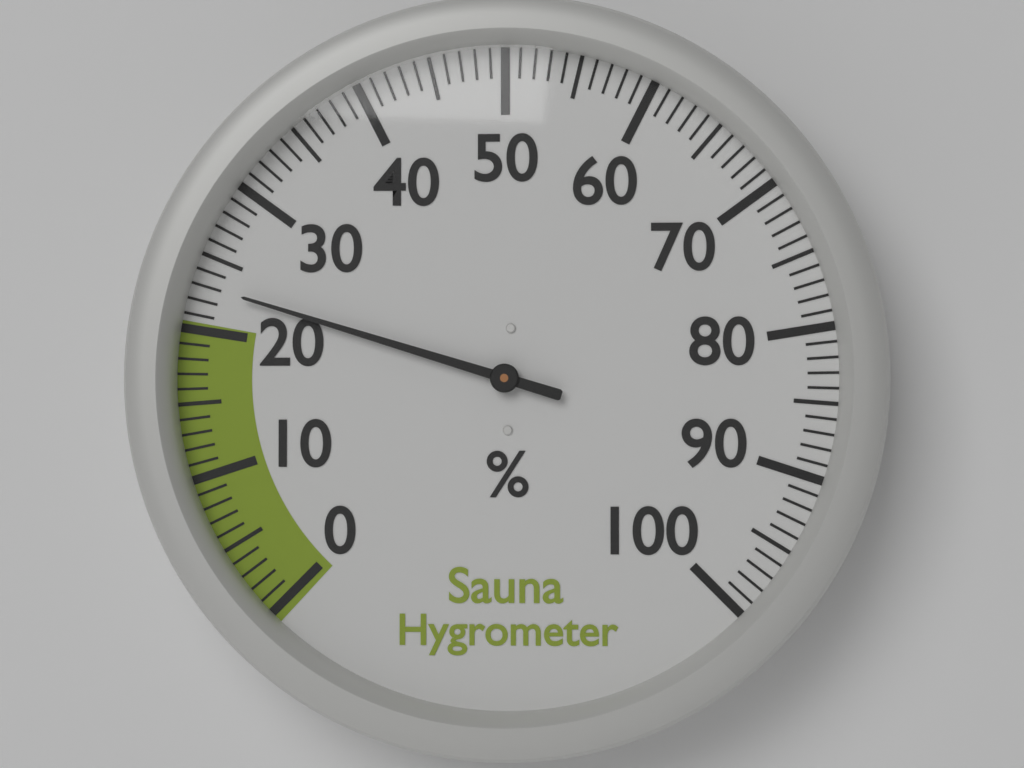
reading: 23 %
